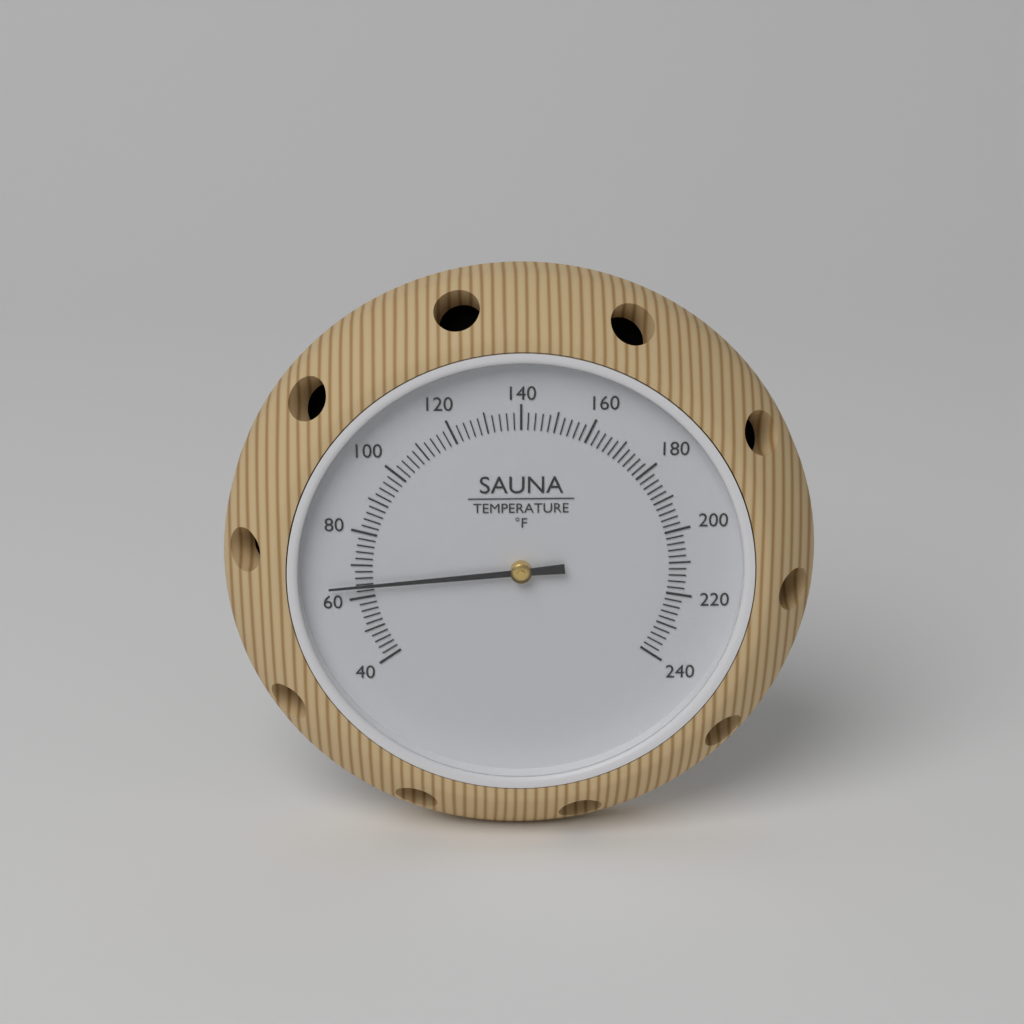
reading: 64 °F
